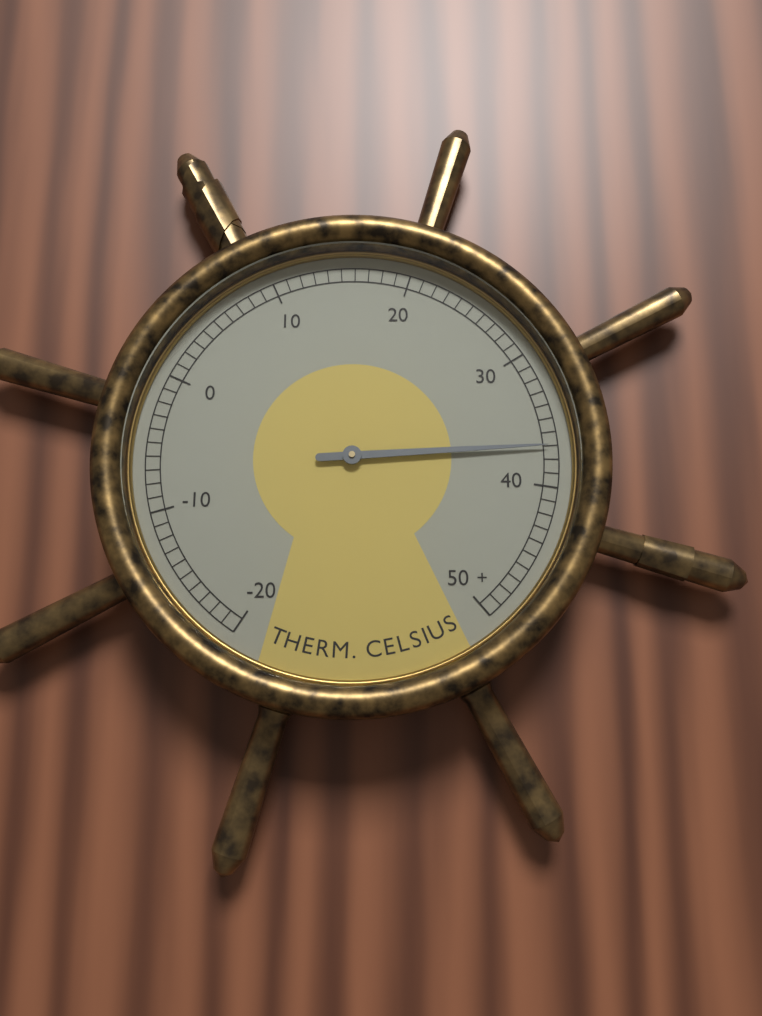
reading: 37 °C
